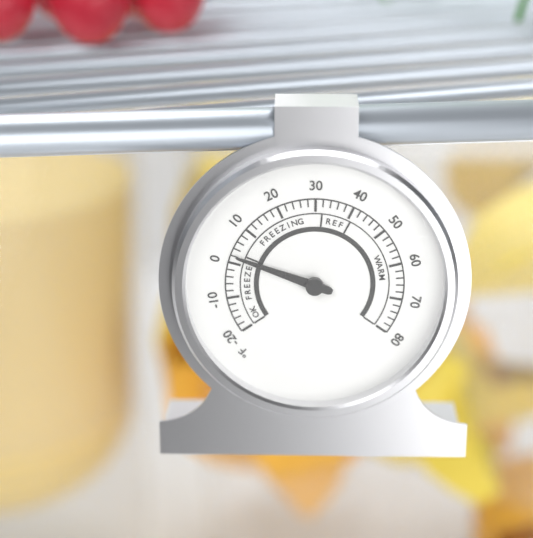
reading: 2 °F
